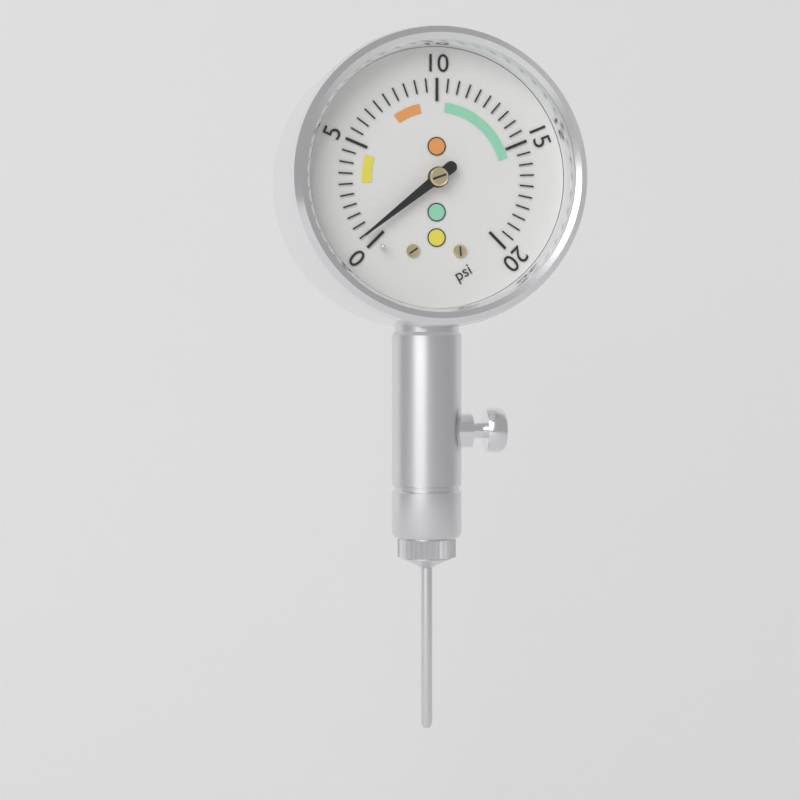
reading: 0.5 psi
